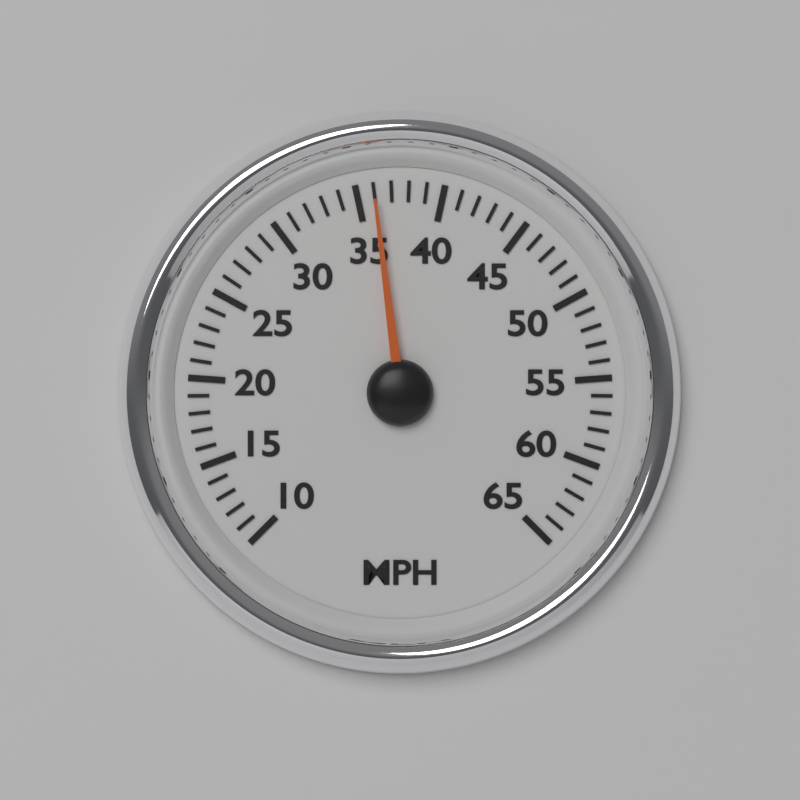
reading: 36 MPH
